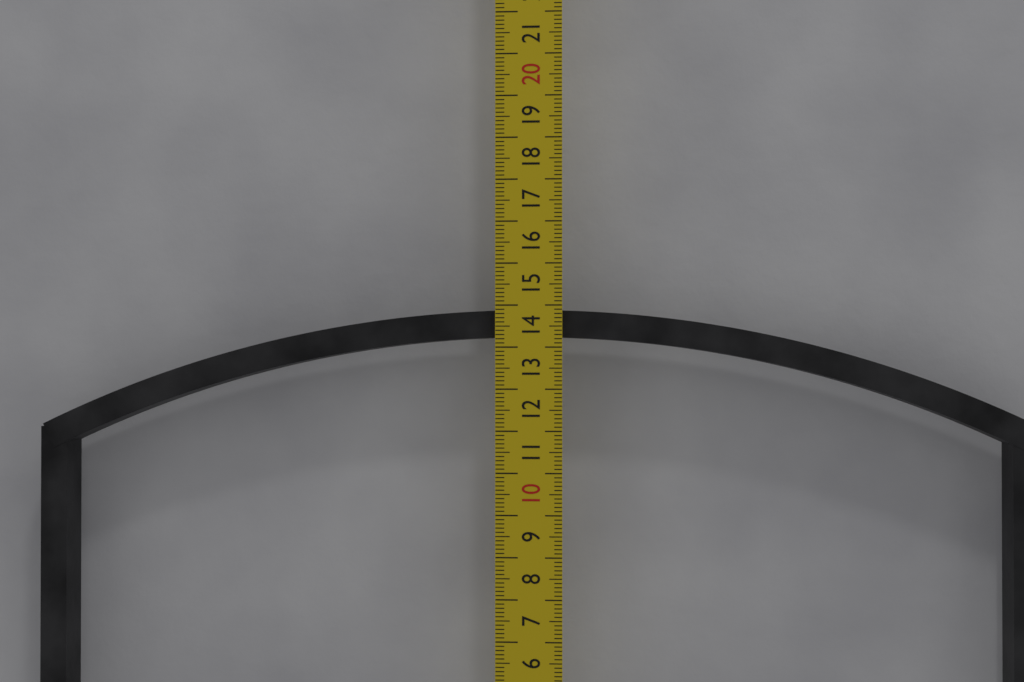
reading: 13.9 cm
